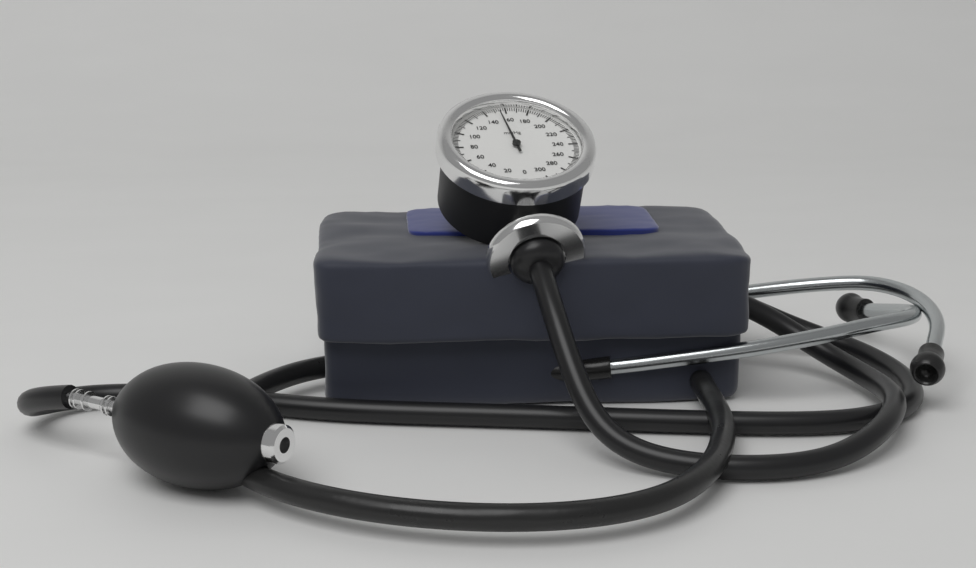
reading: 154 mmHg
